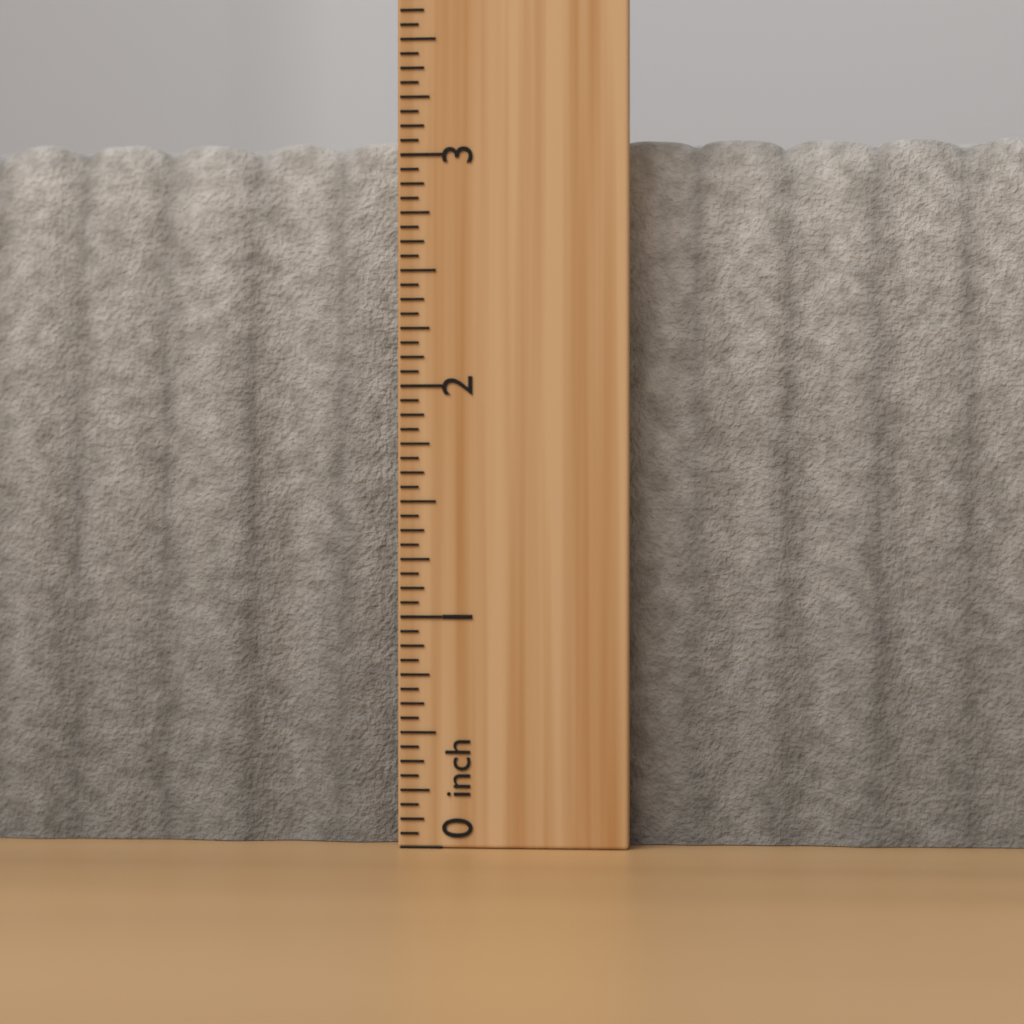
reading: 3.1250 inch
